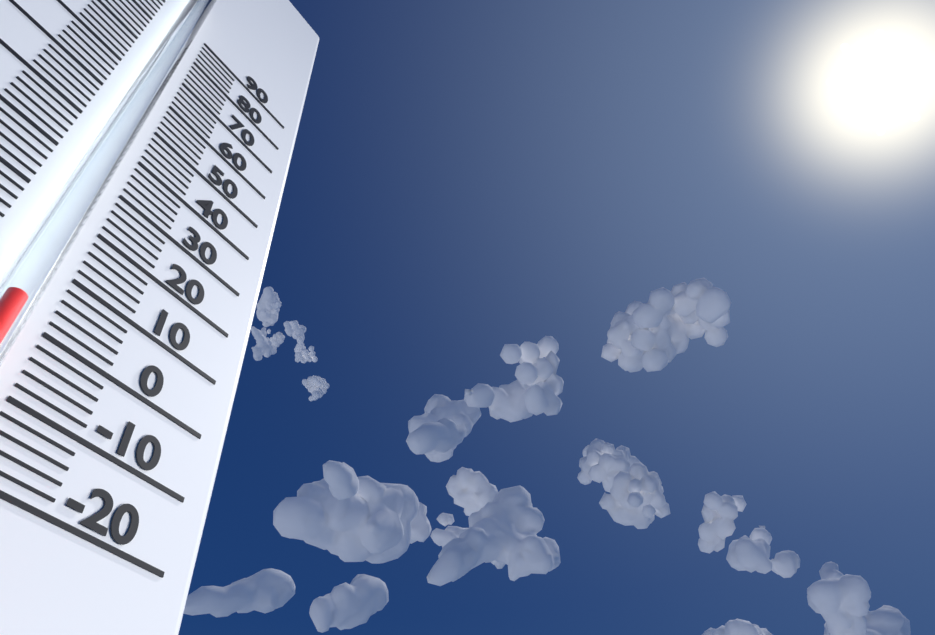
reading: 0 (no unit)
